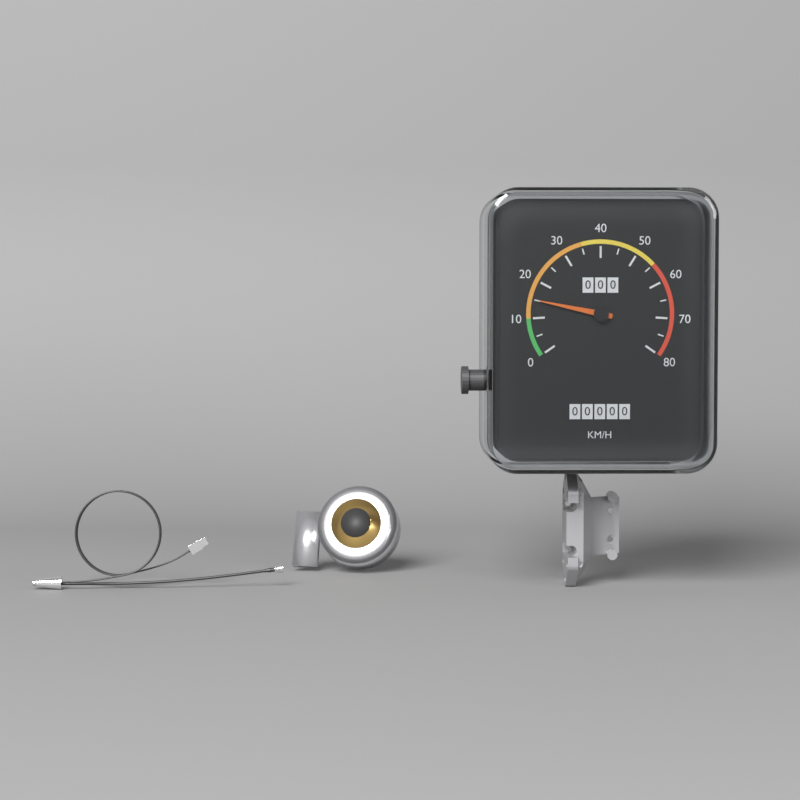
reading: 15 km/h
